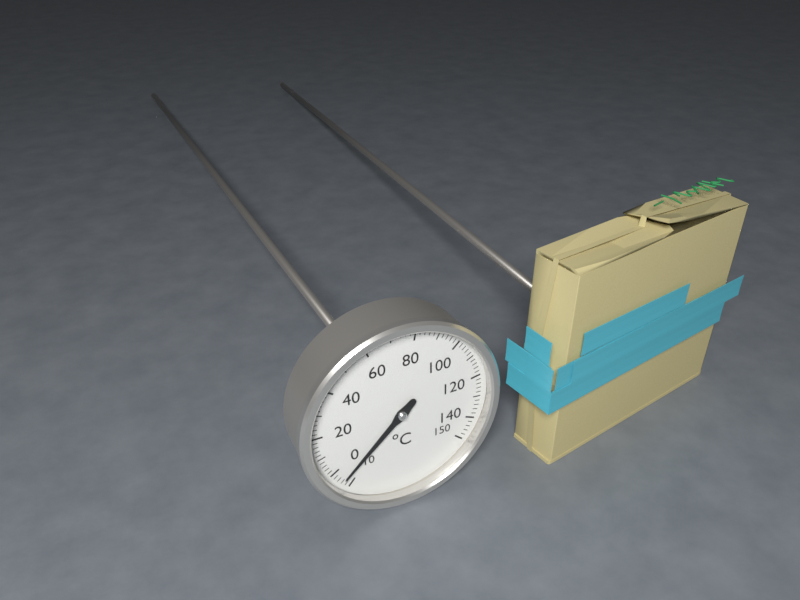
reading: -6 °C
